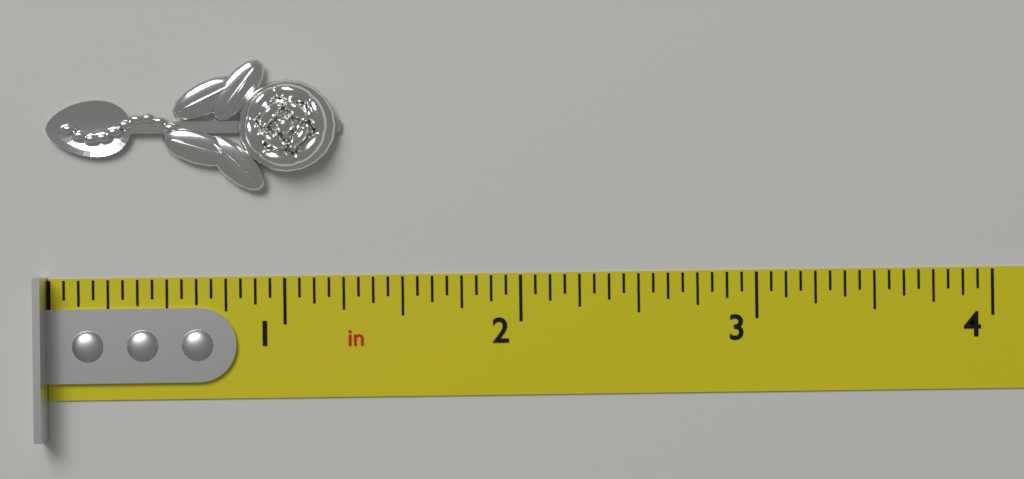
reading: 1.2500 in
